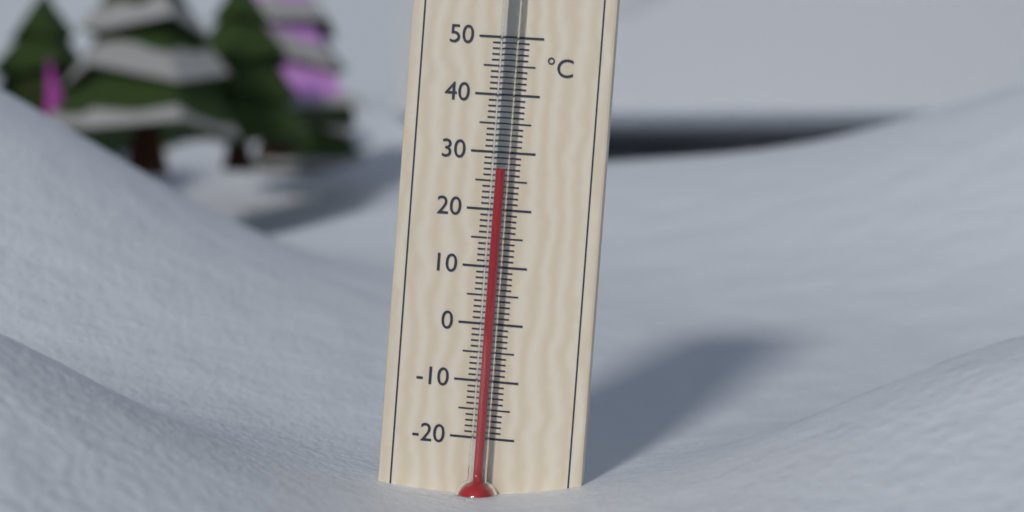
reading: 27 °C
